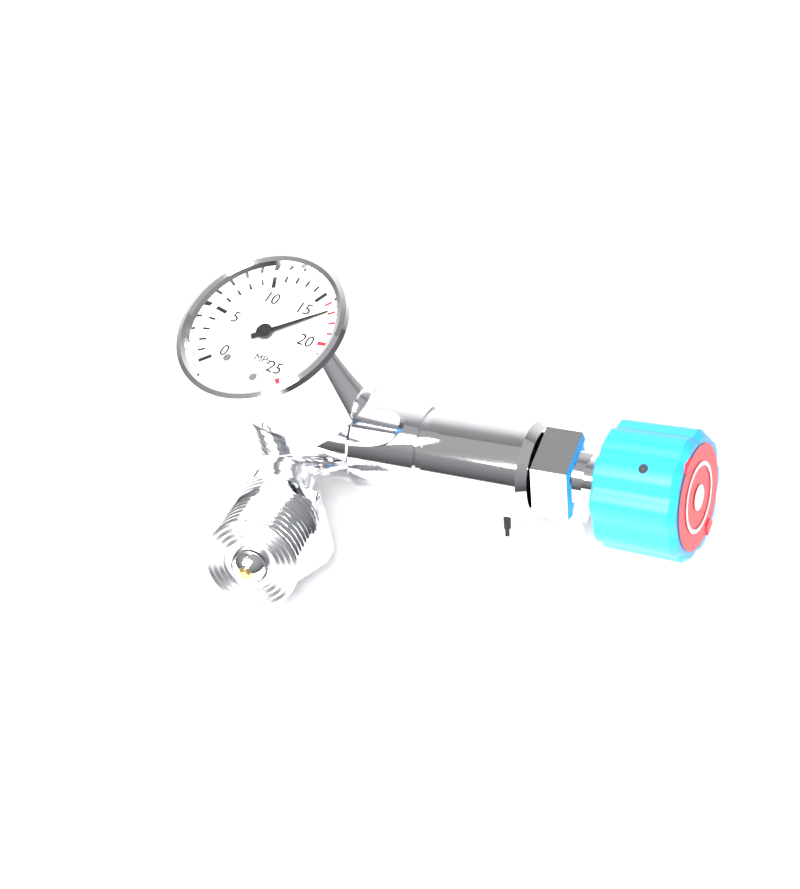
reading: 17 MPa
